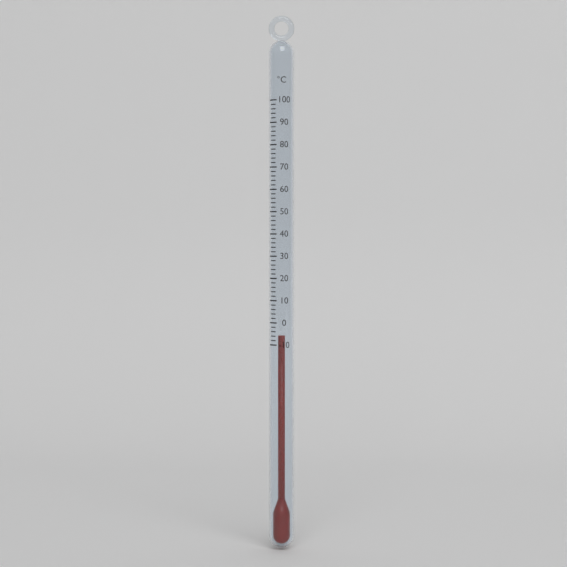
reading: -6 °C
